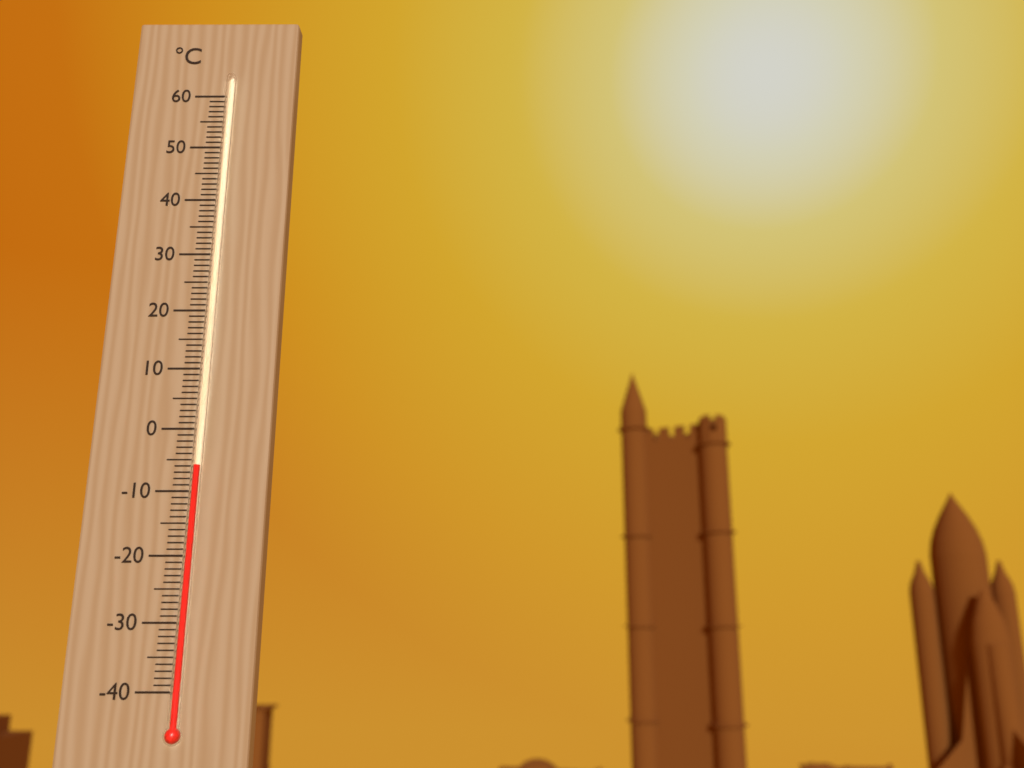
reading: -6 °C
